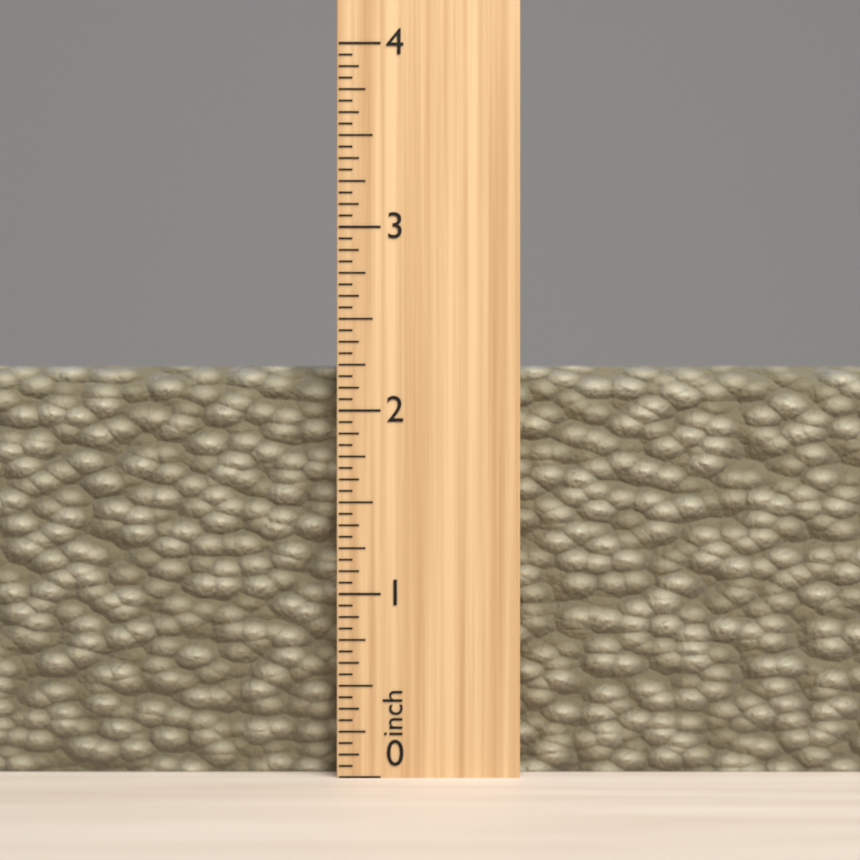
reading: 2.2500 inch
